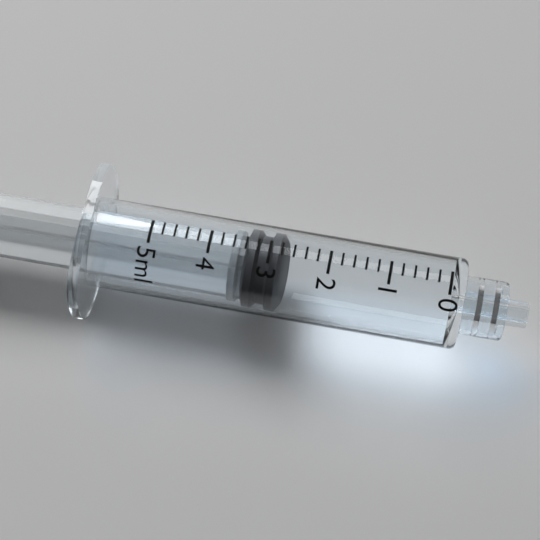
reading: 2.8 ml
